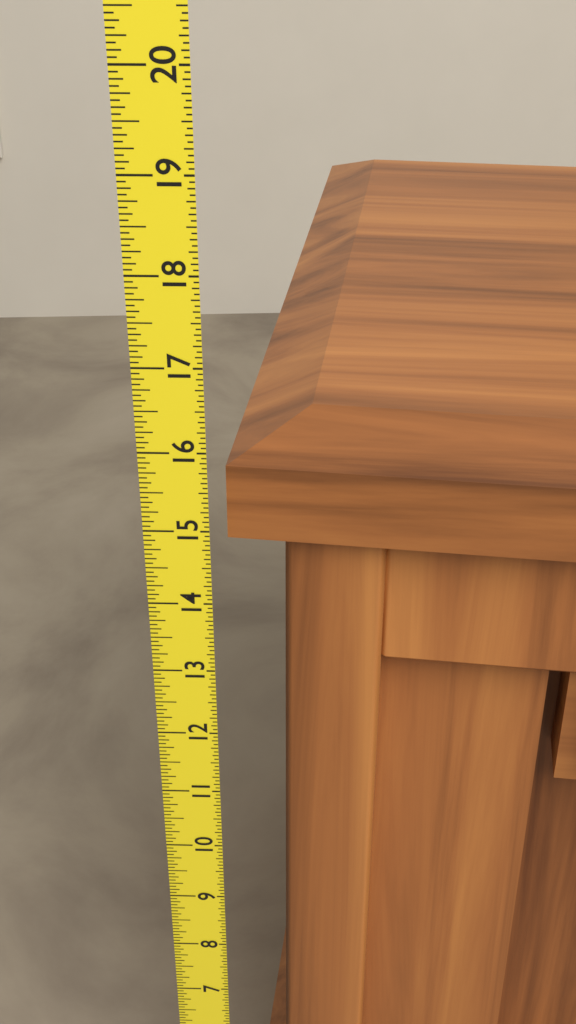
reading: 16.0625 (no unit)
